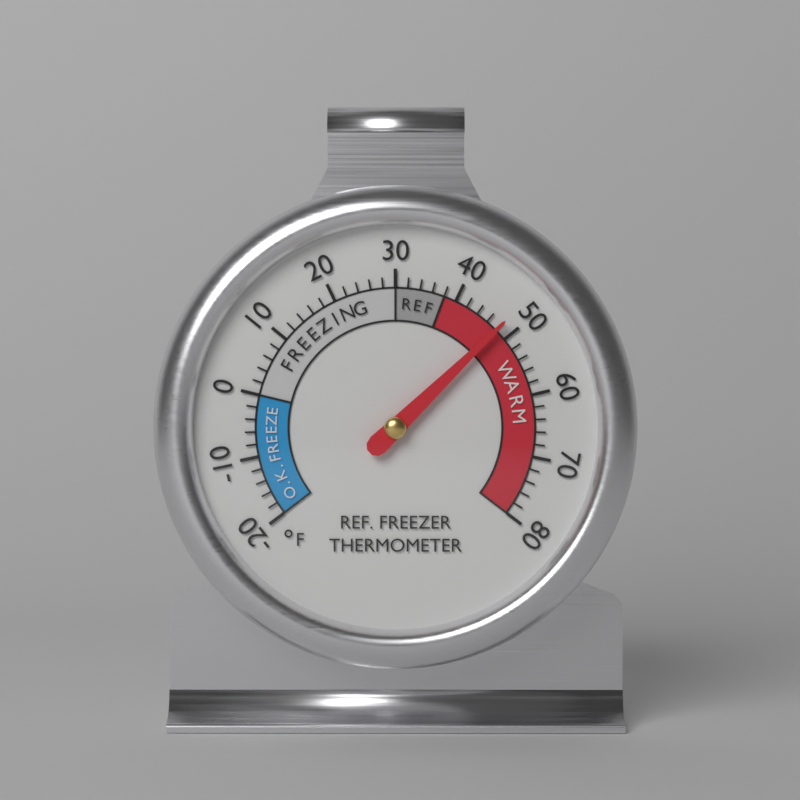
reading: 48 °F
